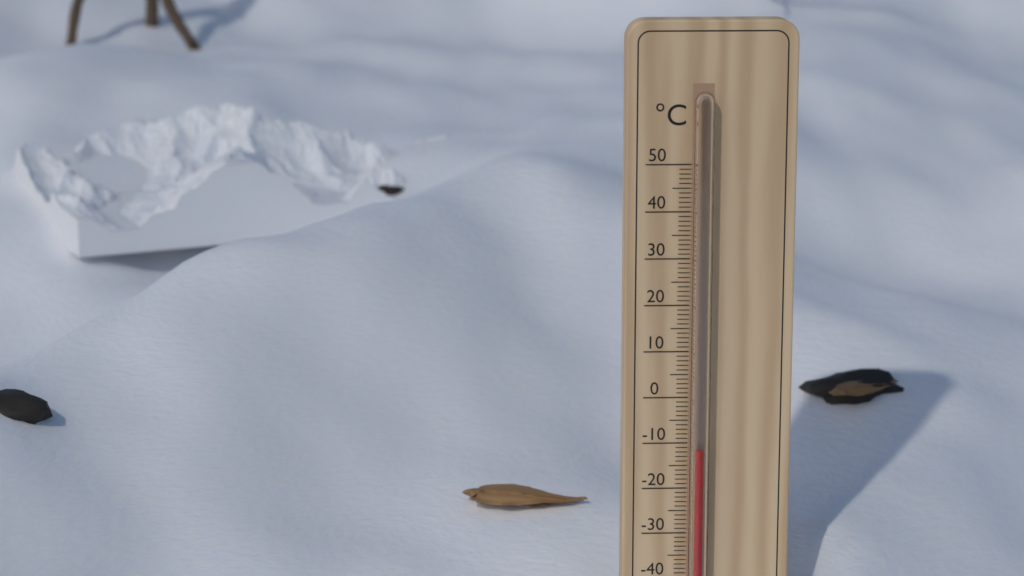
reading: -11 °C
